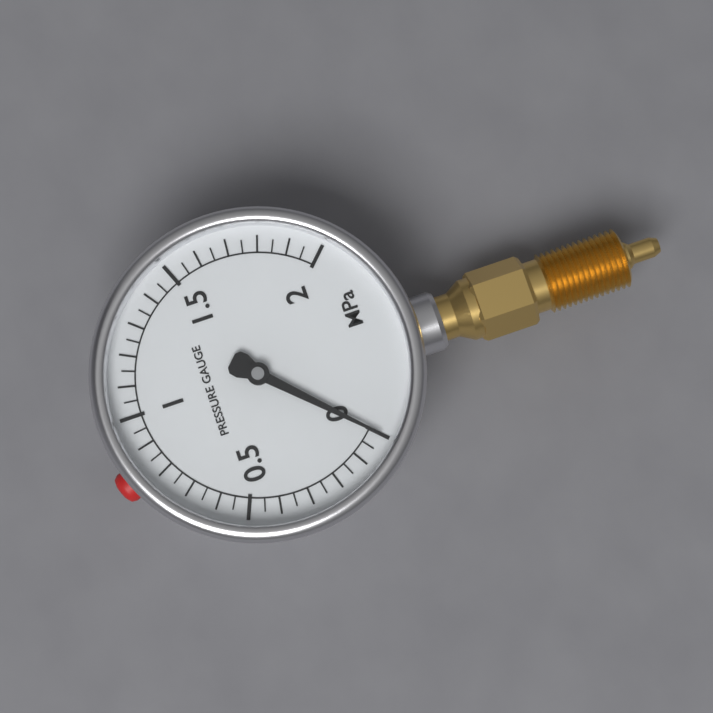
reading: 0.00 MPa
